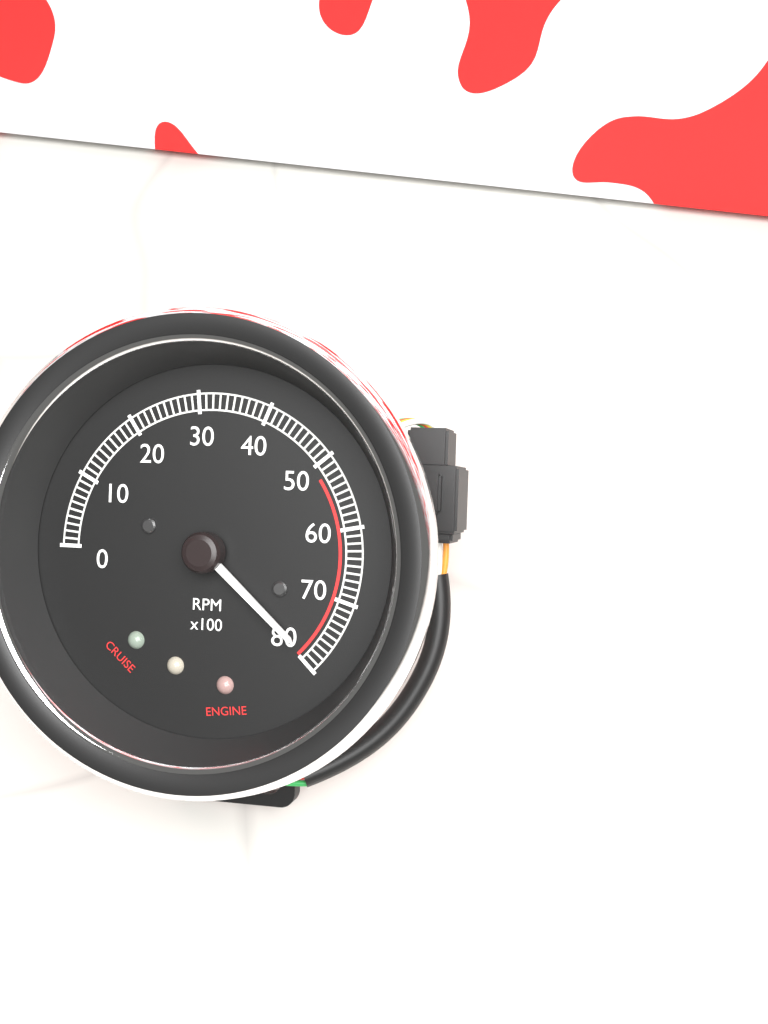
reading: 7900 RPM
